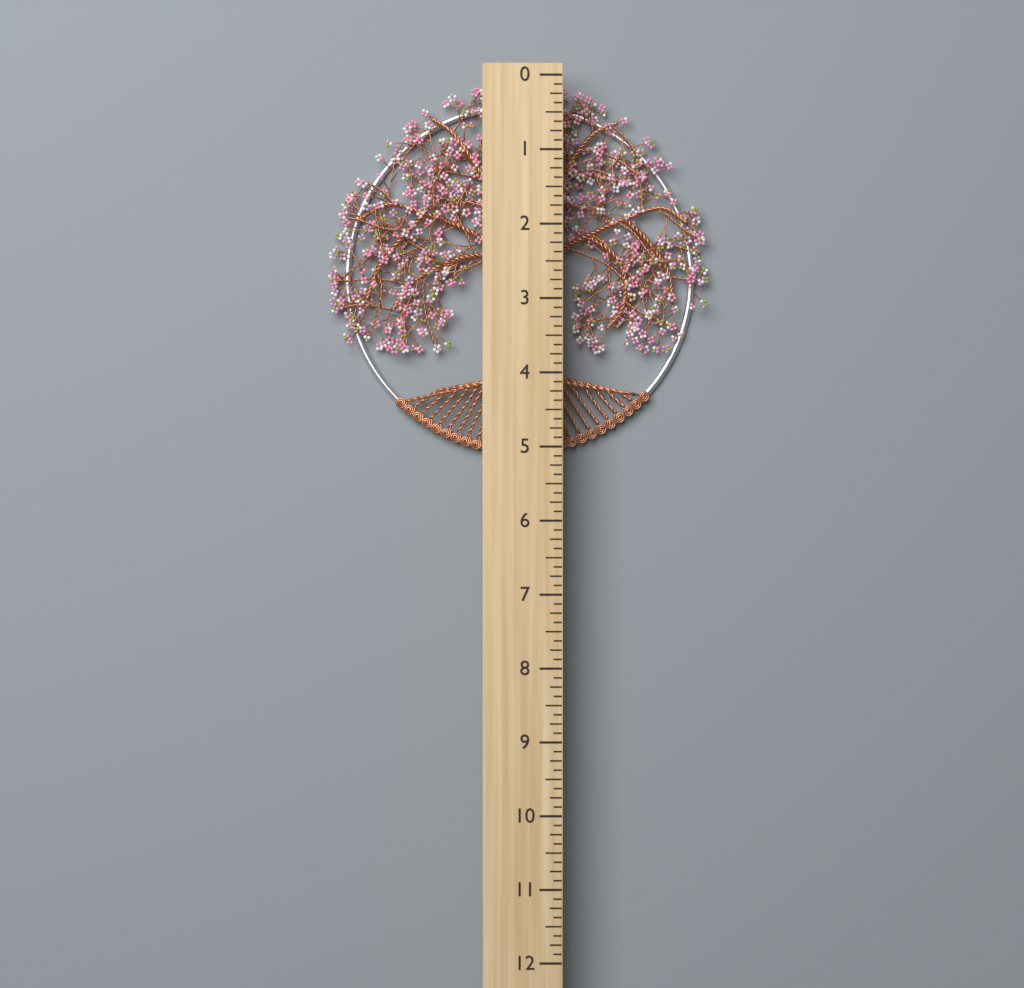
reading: 5.125 (no unit)
